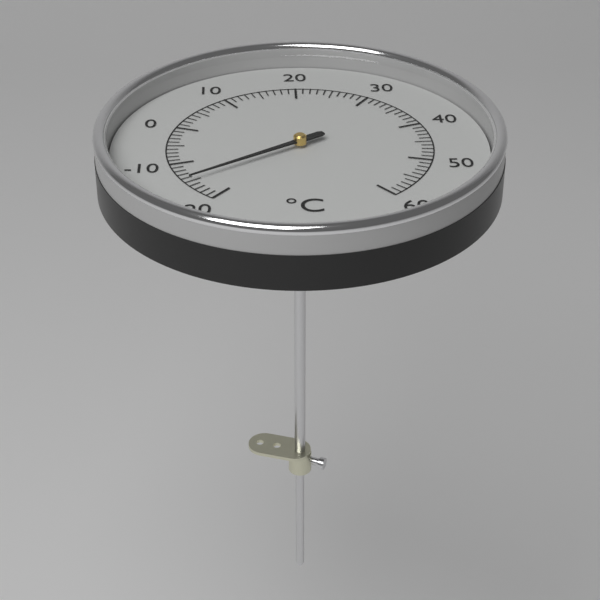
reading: -15 °C
